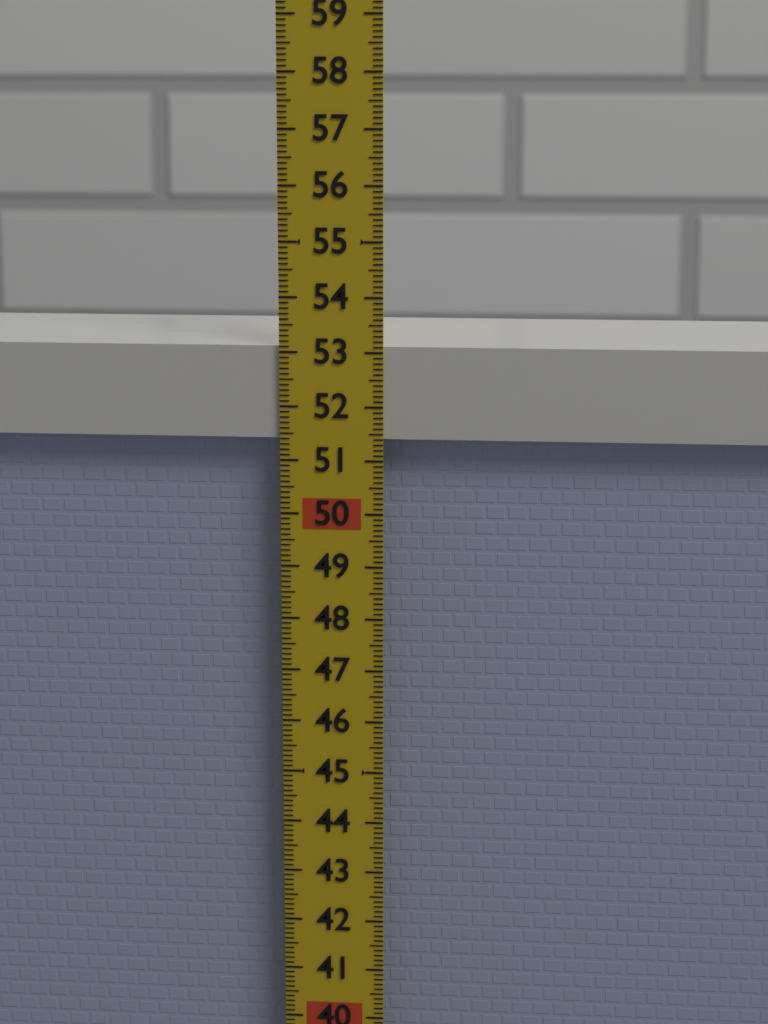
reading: 53.1 (no unit)
